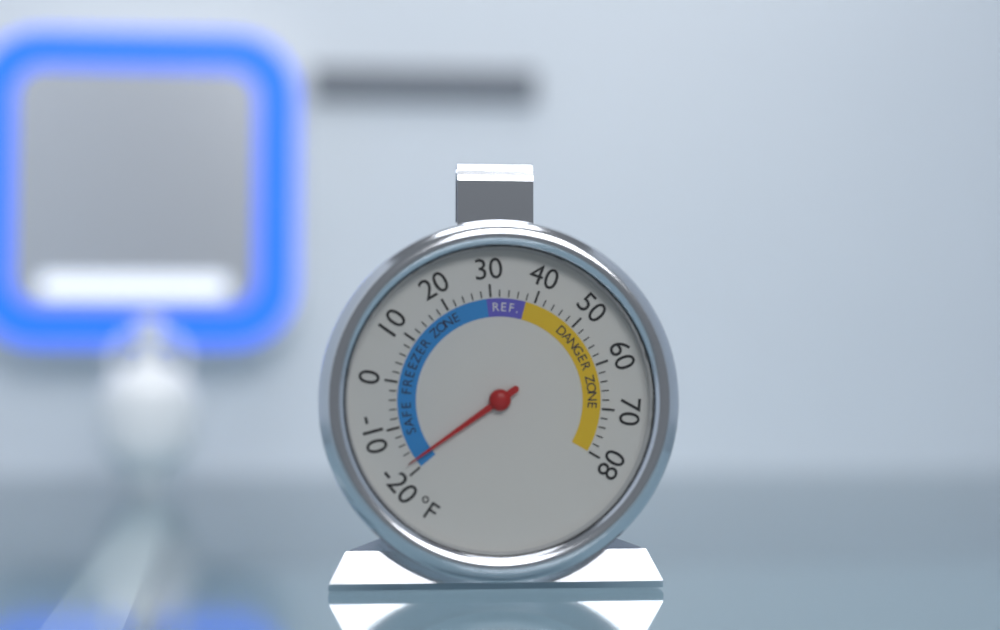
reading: -18 °F
